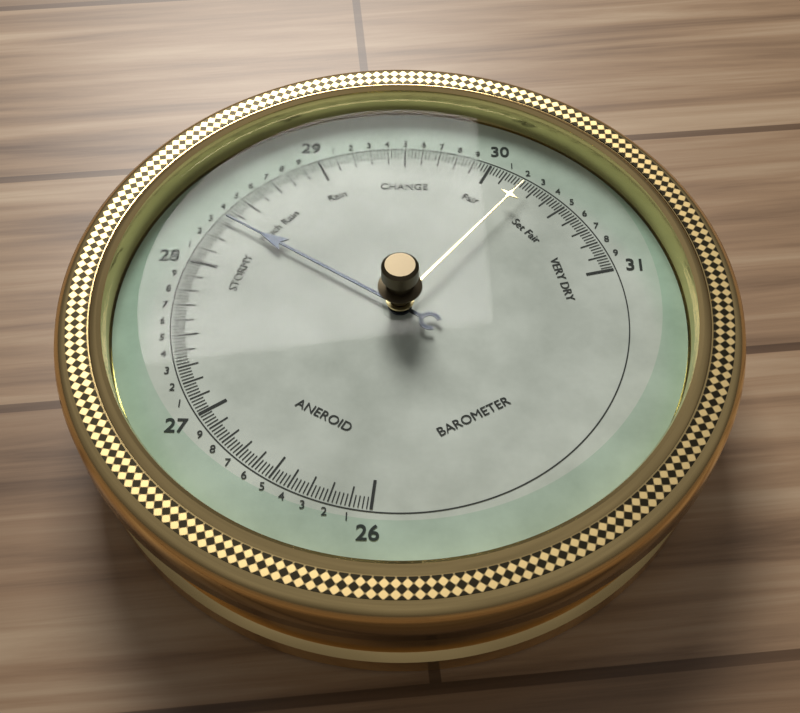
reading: 28.34 (no unit)
